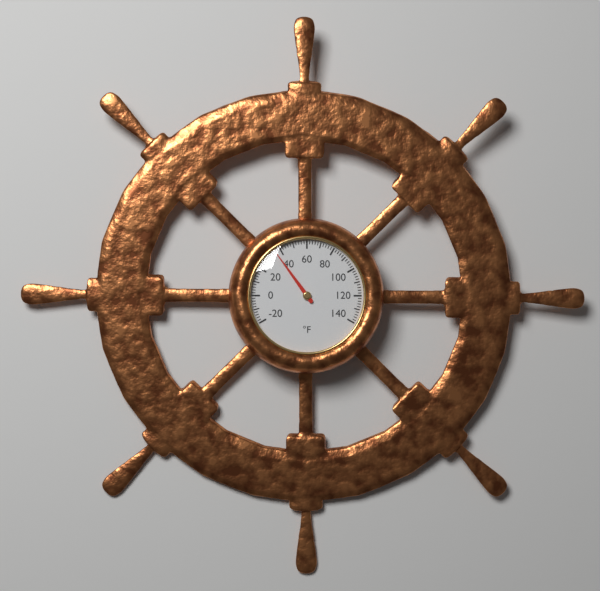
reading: 36 °F
